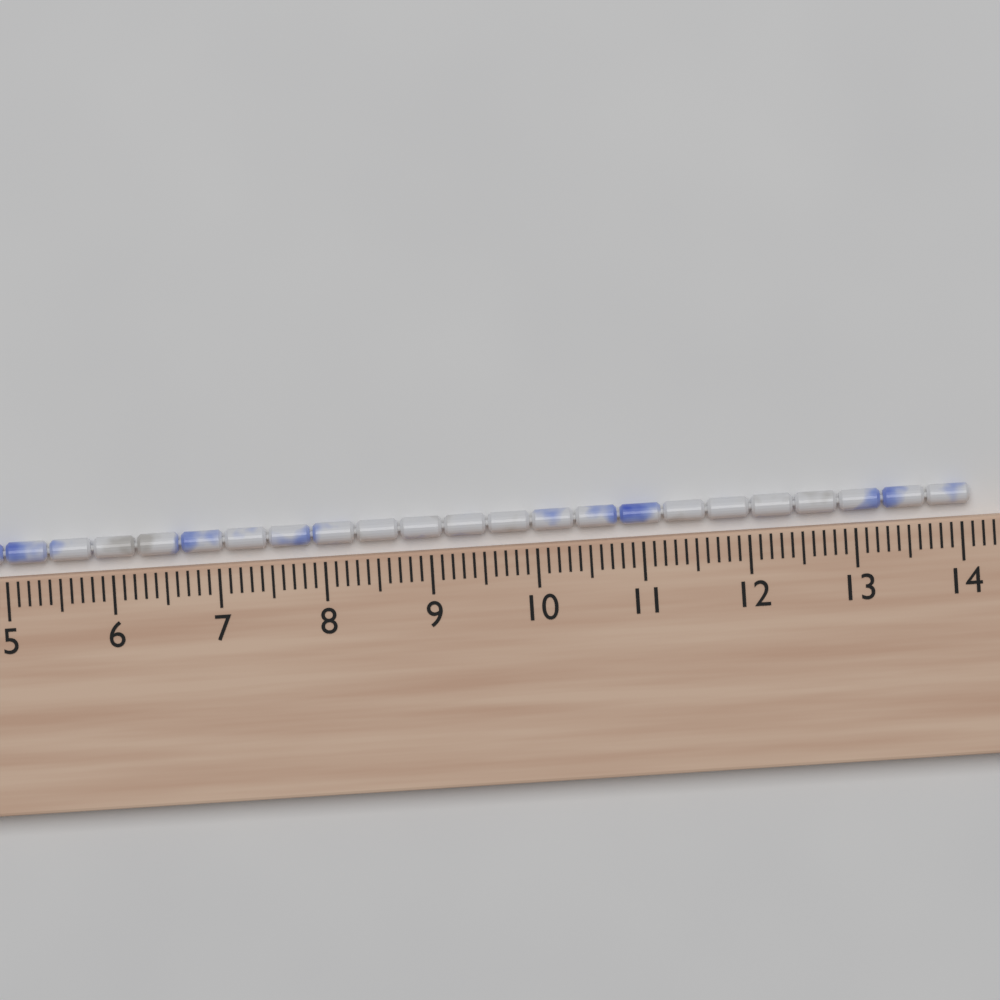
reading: 14.1 cm
